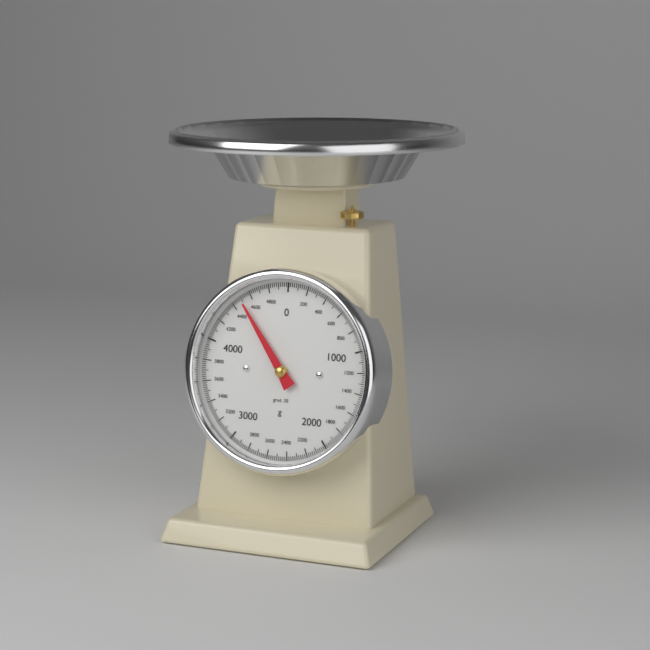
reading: 4500 g
